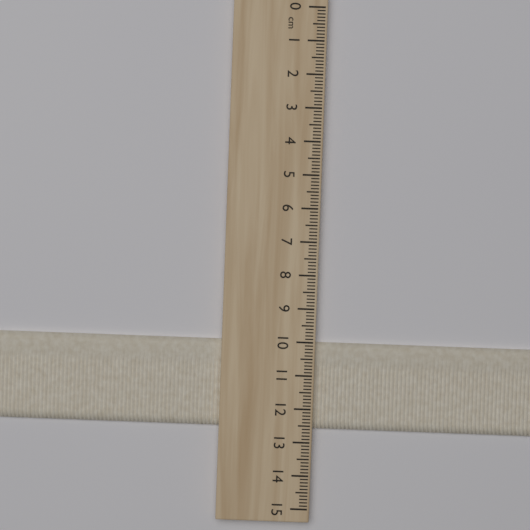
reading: 12.6 cm
